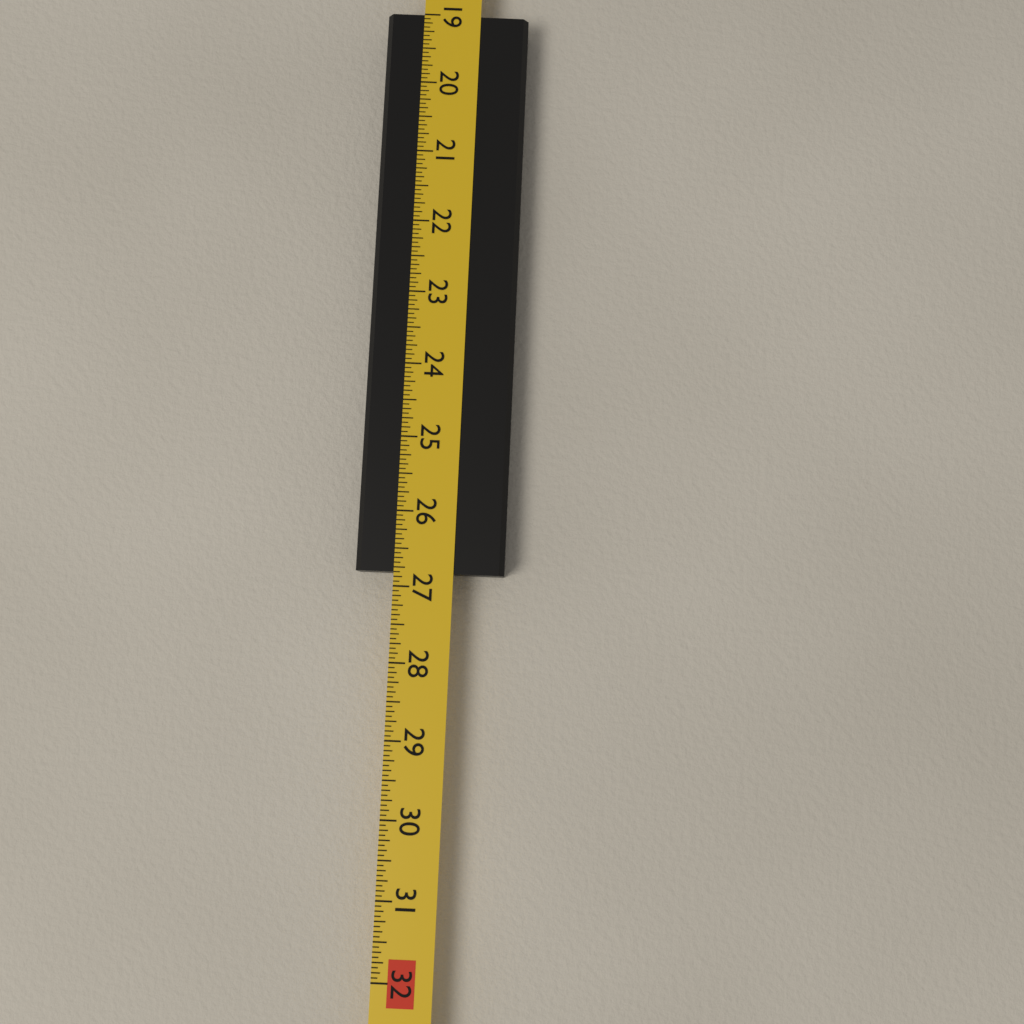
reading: 26.8125 in
